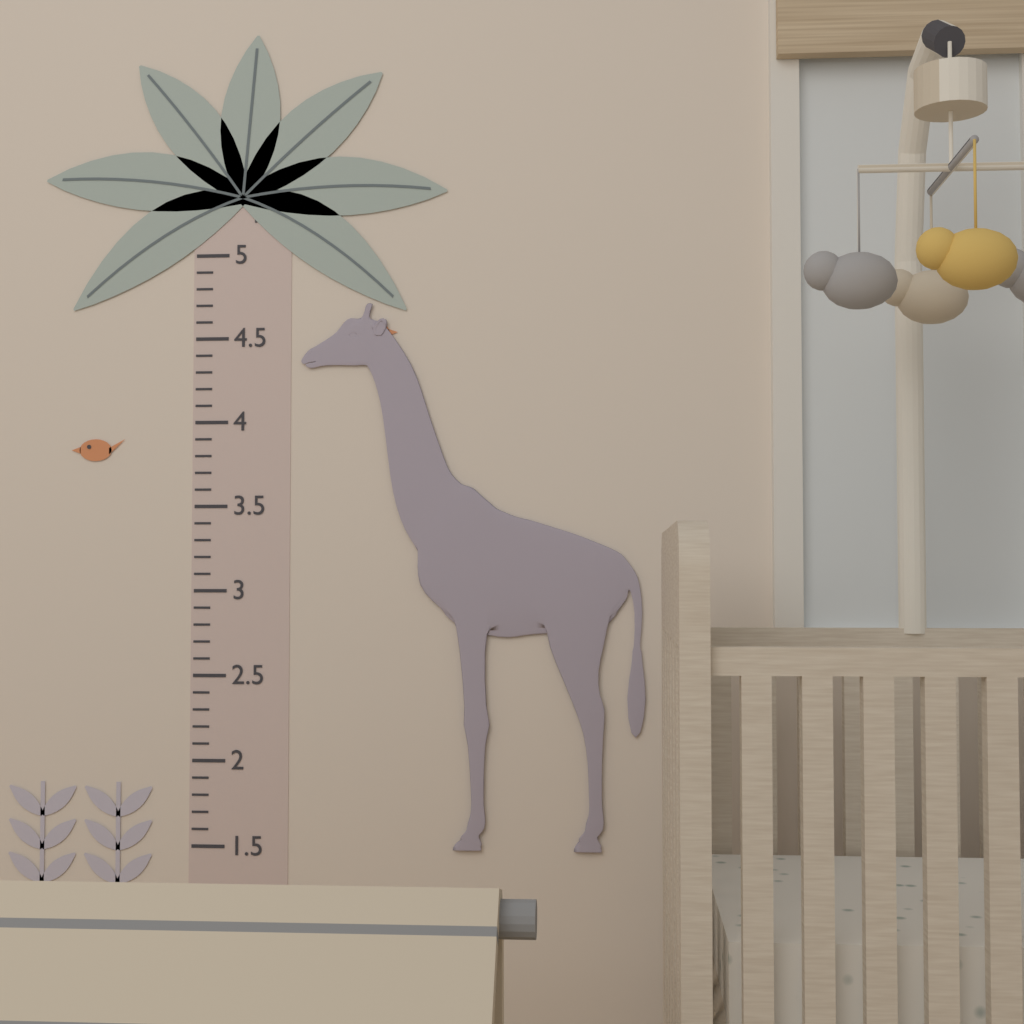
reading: 4.7 ft
